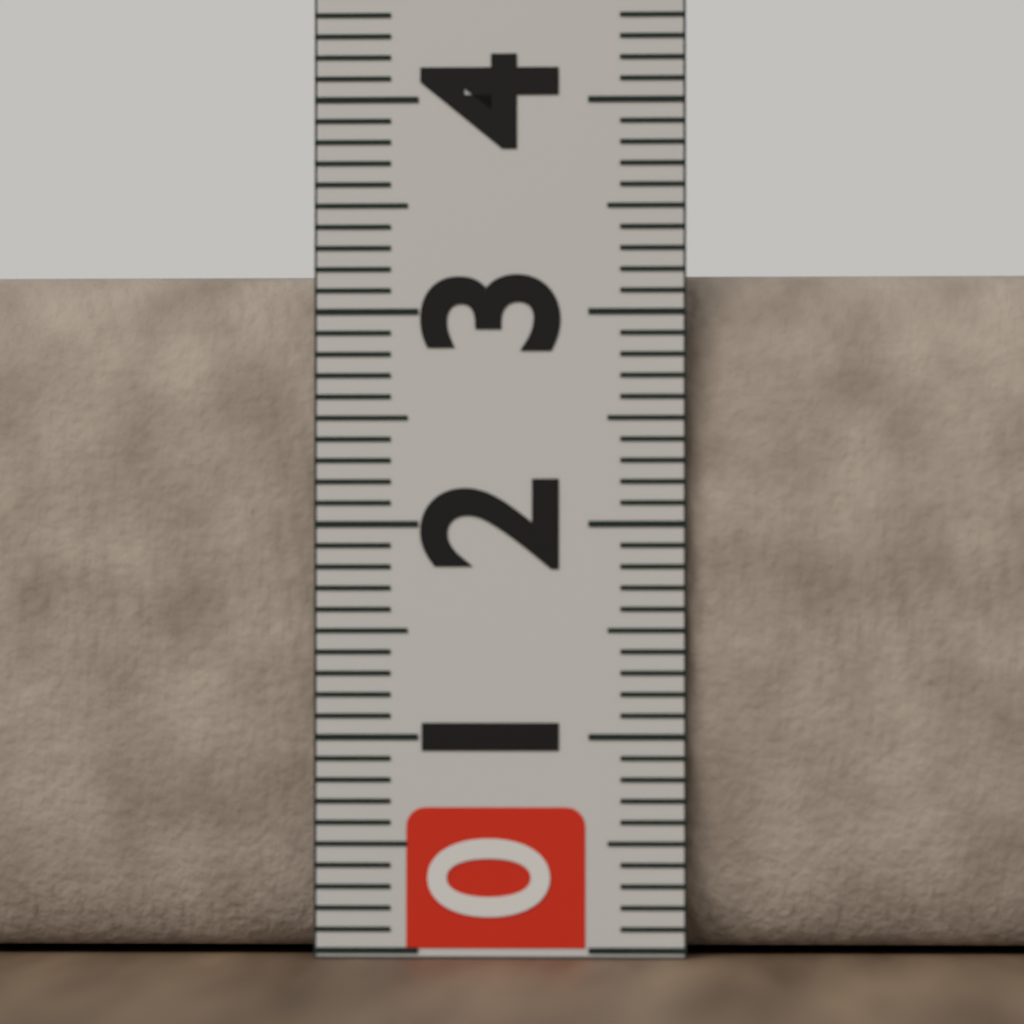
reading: 3.2 (no unit)
